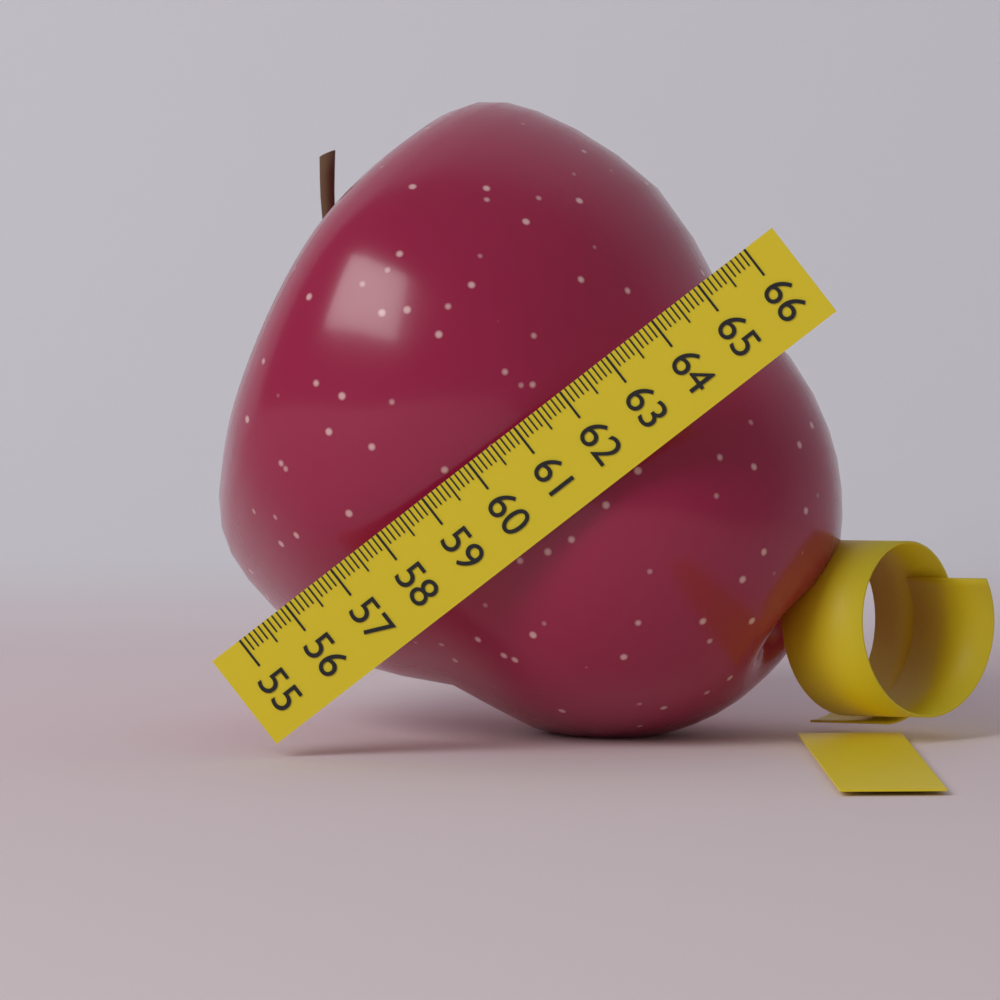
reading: 65.1 (no unit)
